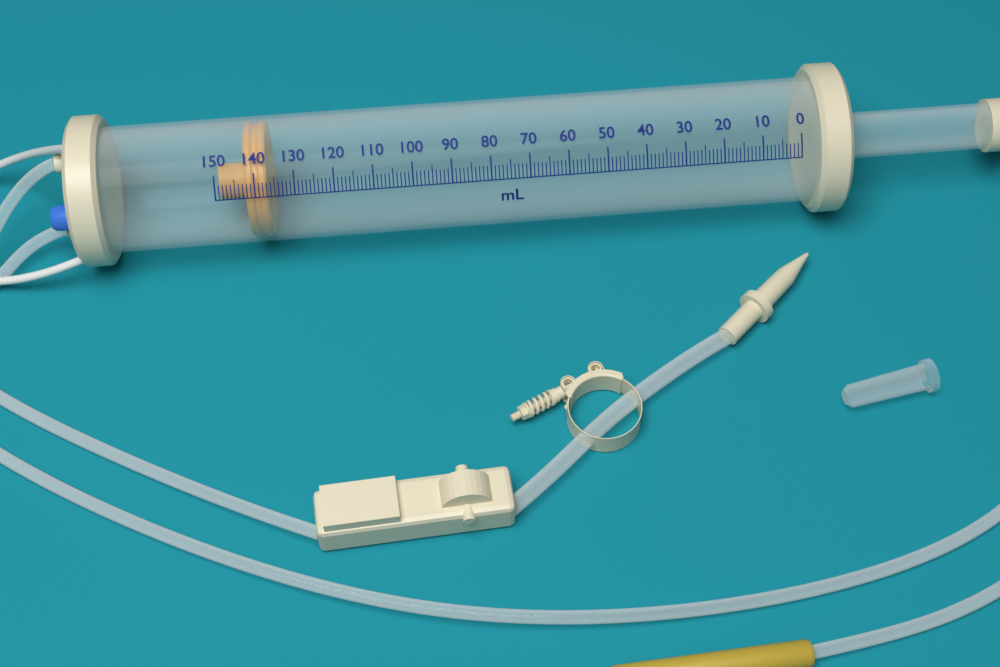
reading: 137 ml
